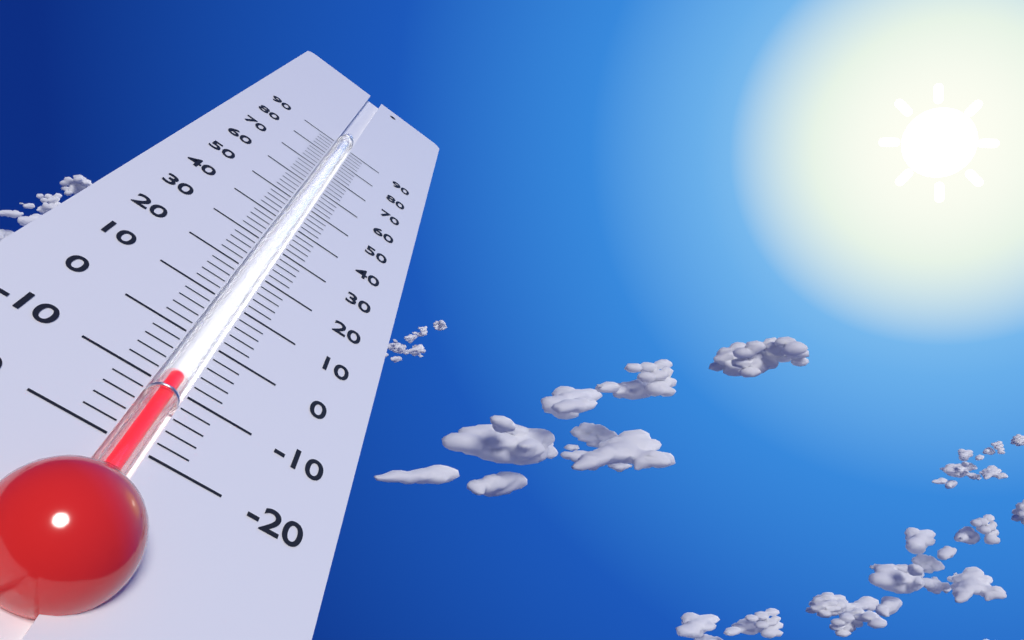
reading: -8 (no unit)
